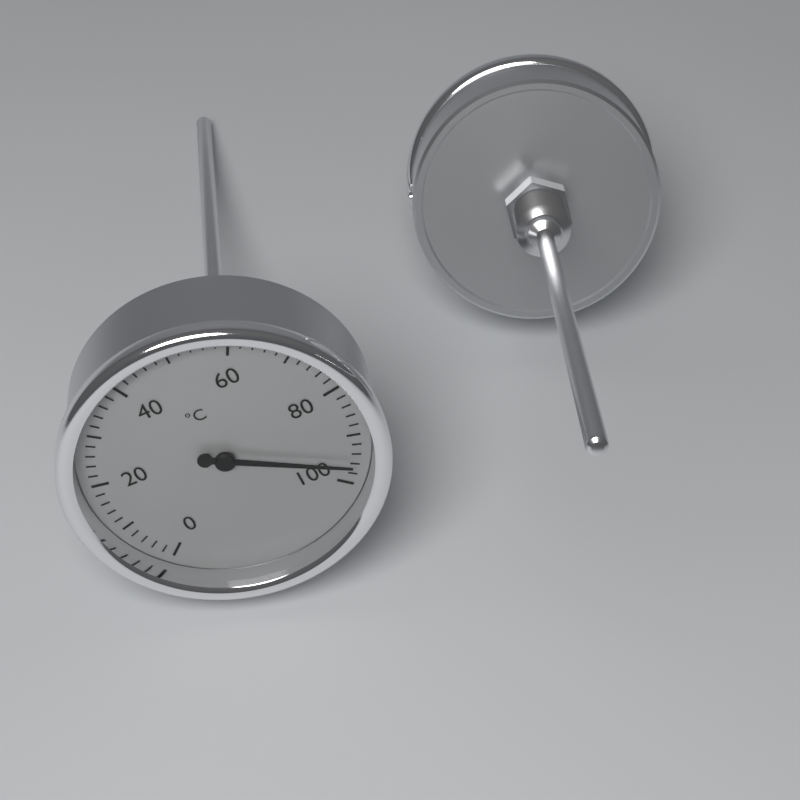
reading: 96 °C
